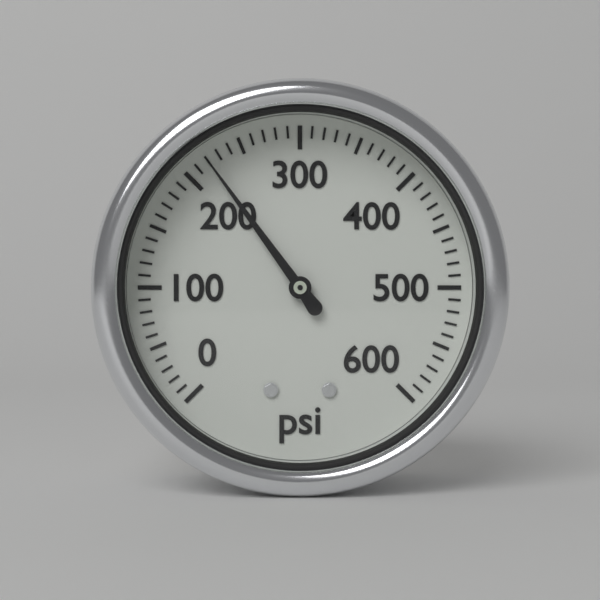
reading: 220 psi
